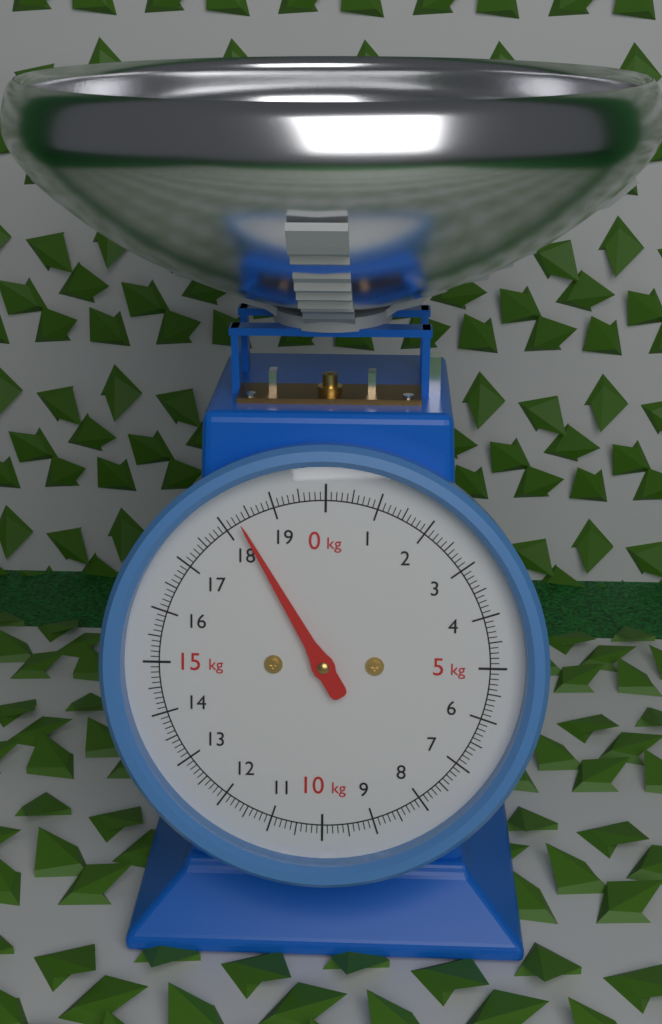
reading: 18.3 kg
